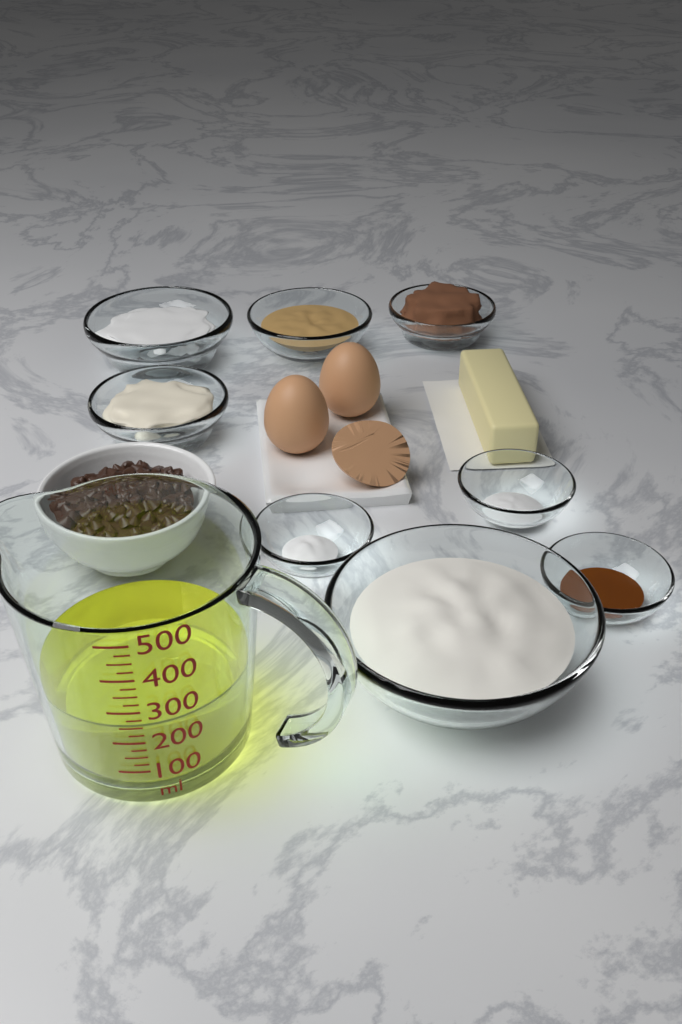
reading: 250 ml
